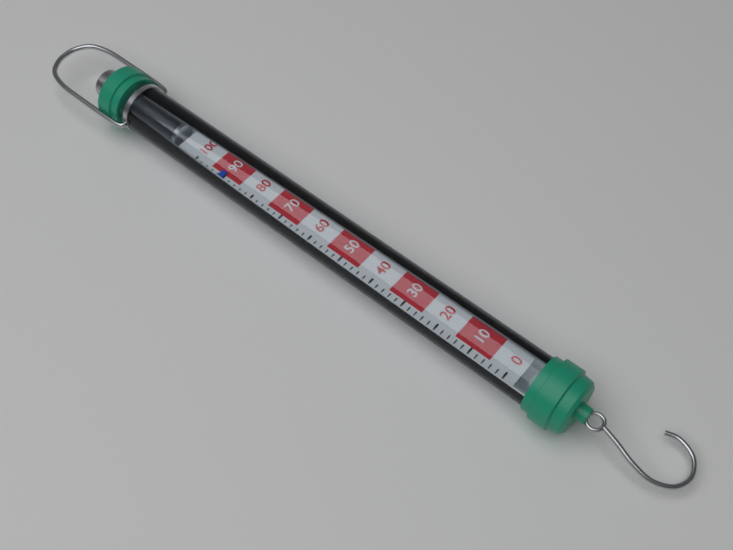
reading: 90 (no unit)
